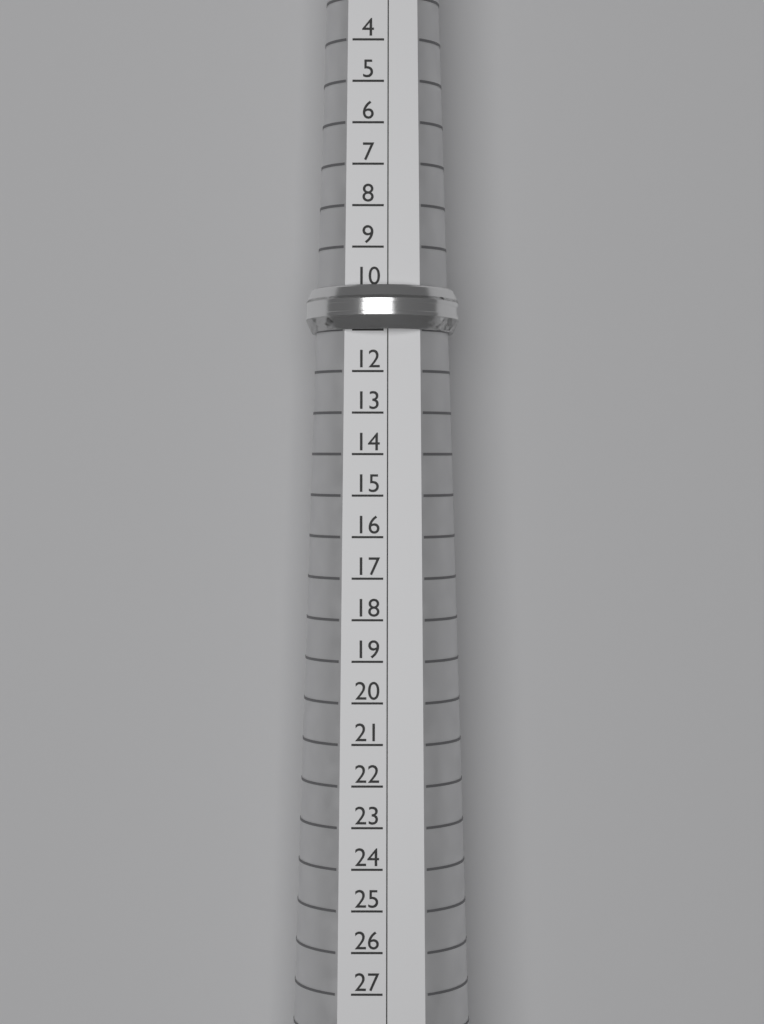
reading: 11 (no unit)
